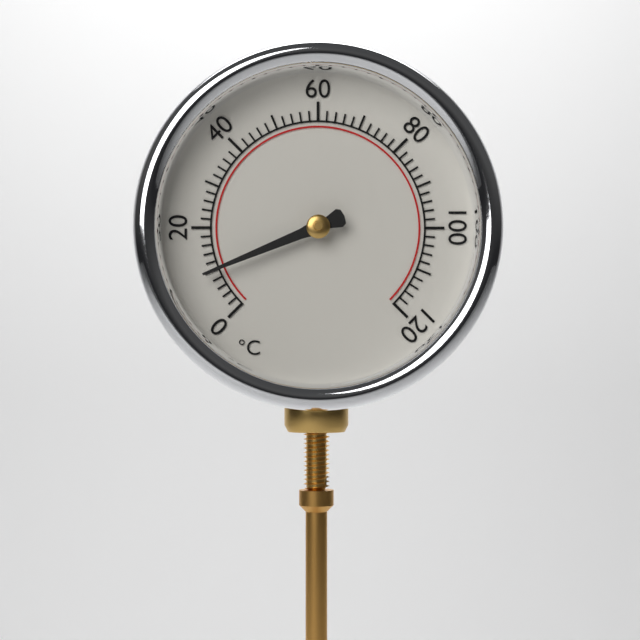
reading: 10 °C
